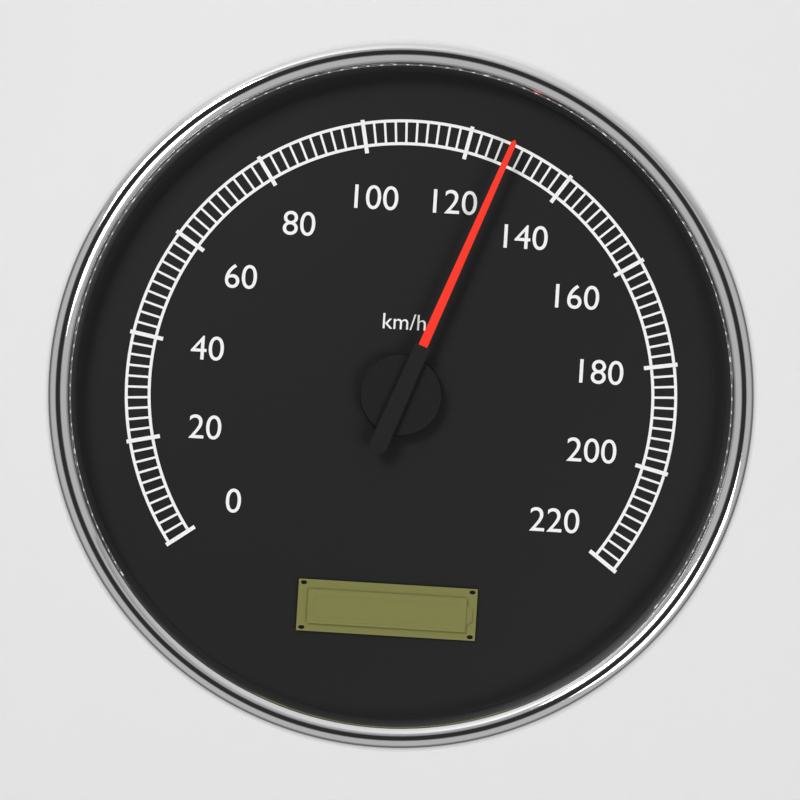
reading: 128 km/h
